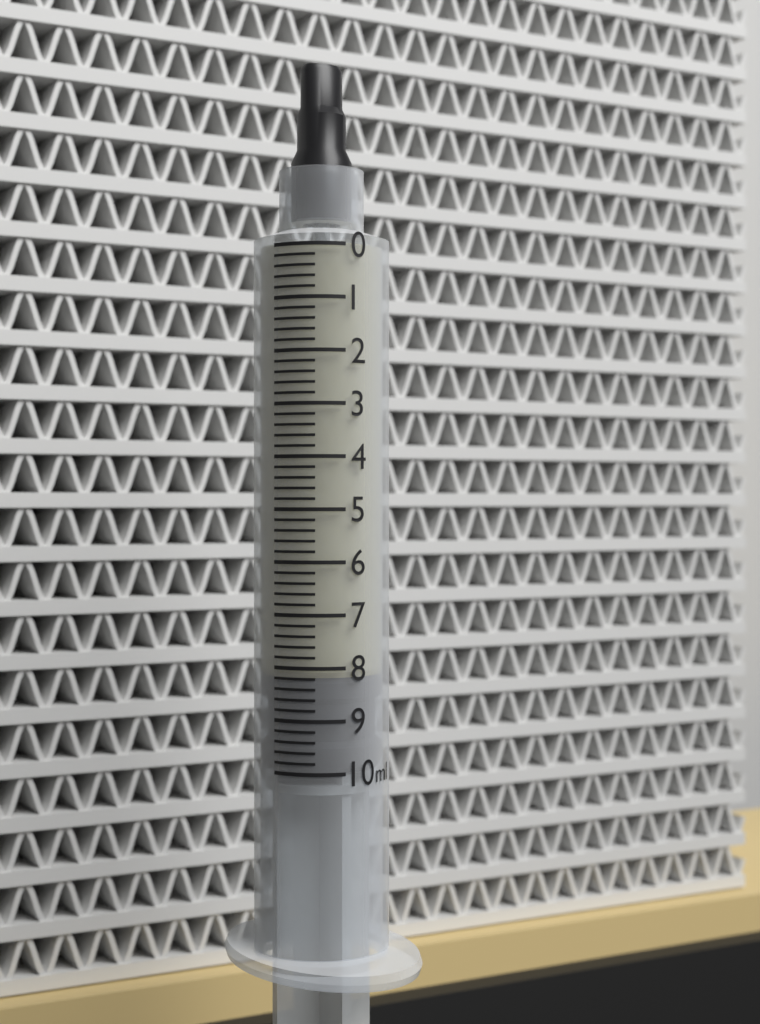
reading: 8.2 ml
